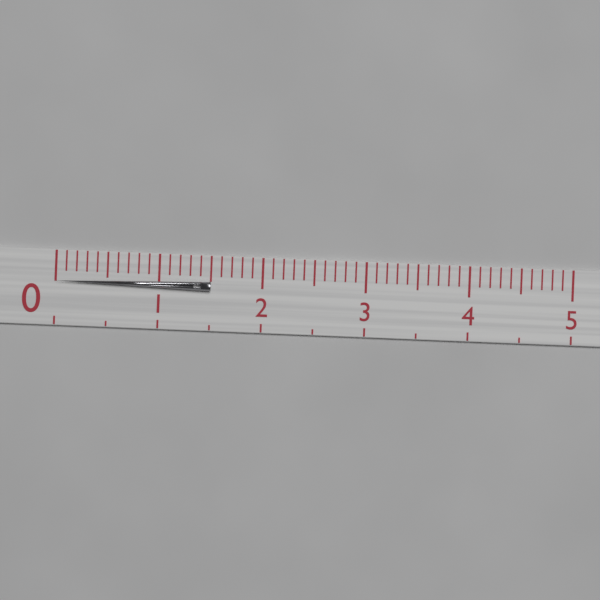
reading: 1.5 (no unit)
